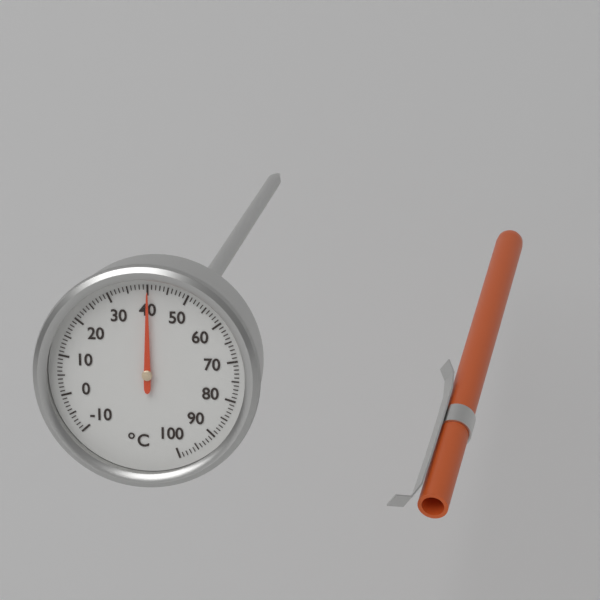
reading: 40 °C
